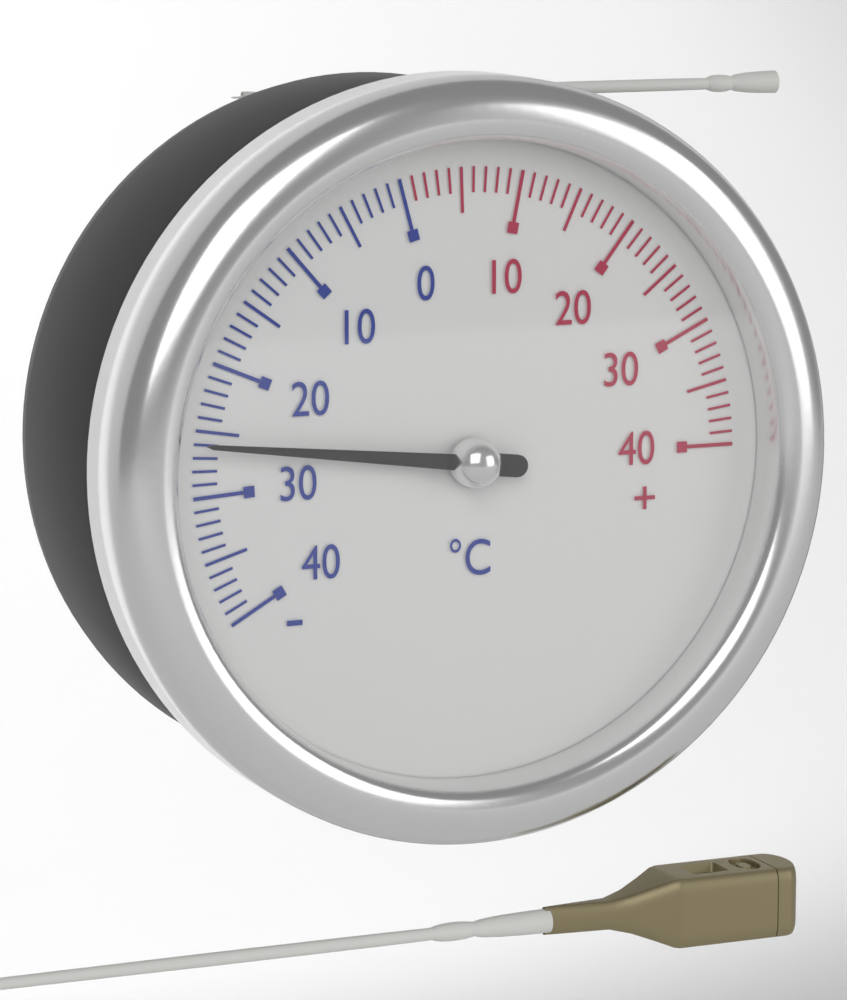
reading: -26 °C
